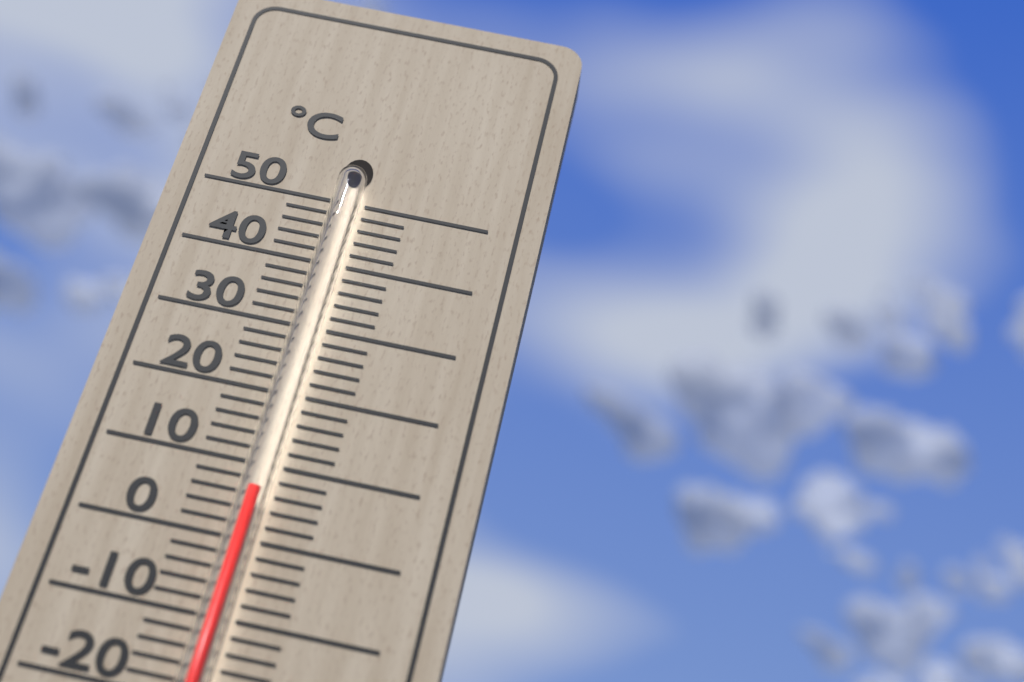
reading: 6 °C
